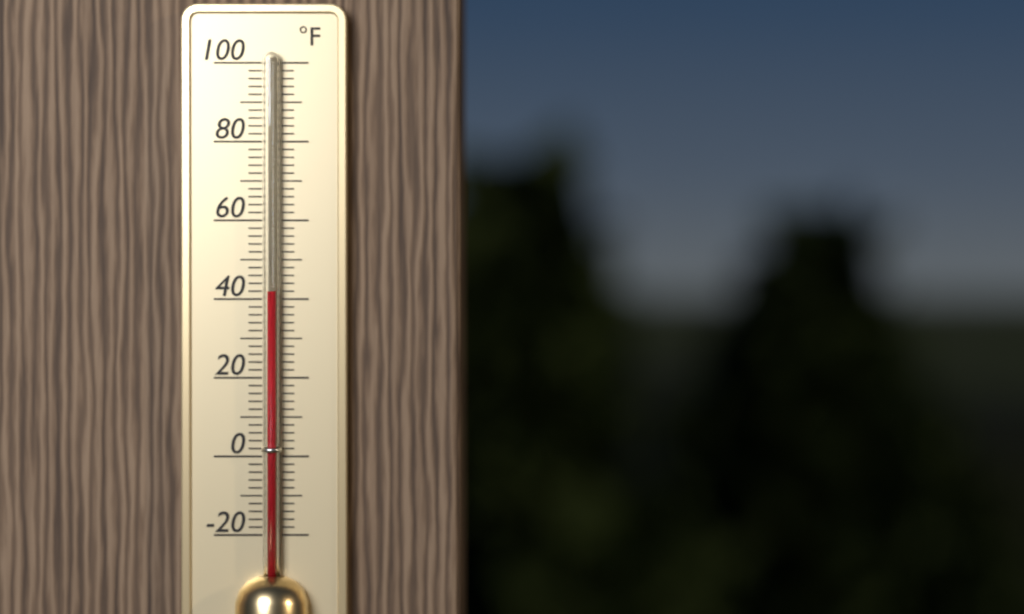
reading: 42 °F
